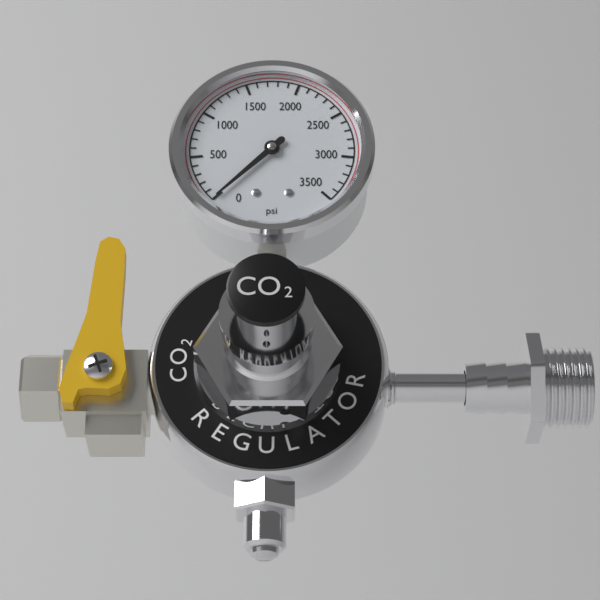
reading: 0 psi
